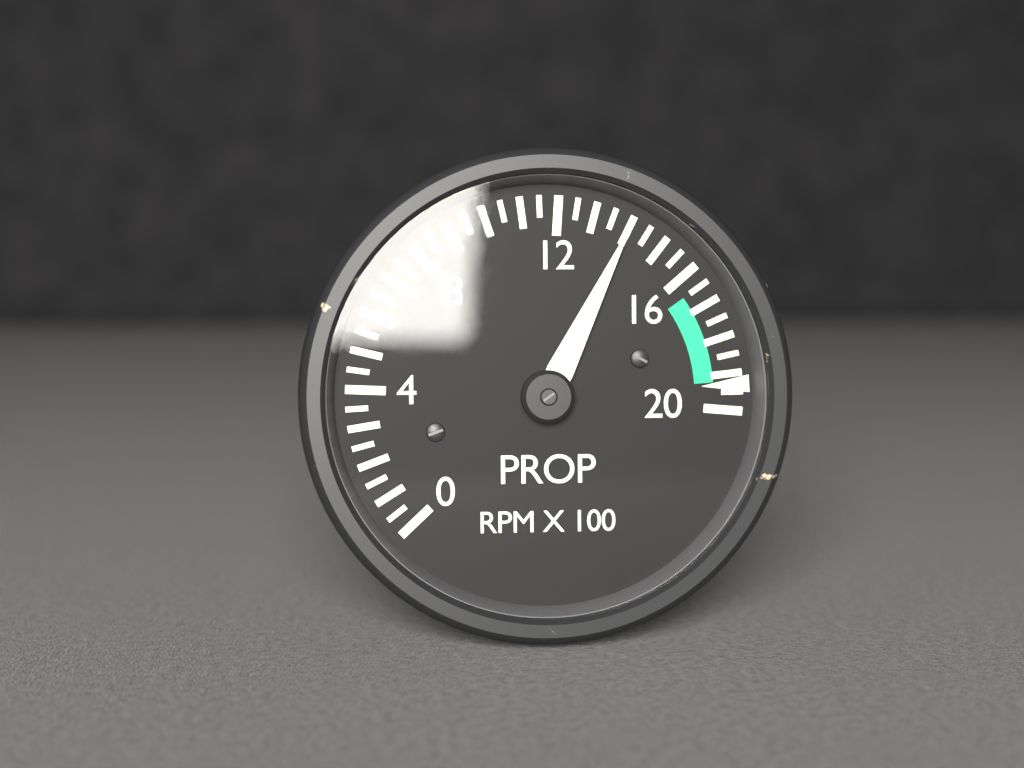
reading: 14.0 RPM X 100
